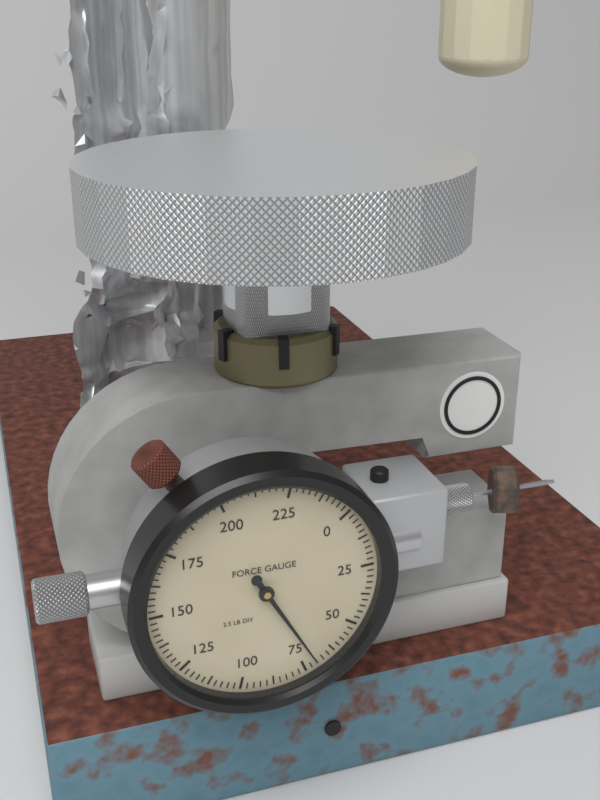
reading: 70.0 lb
